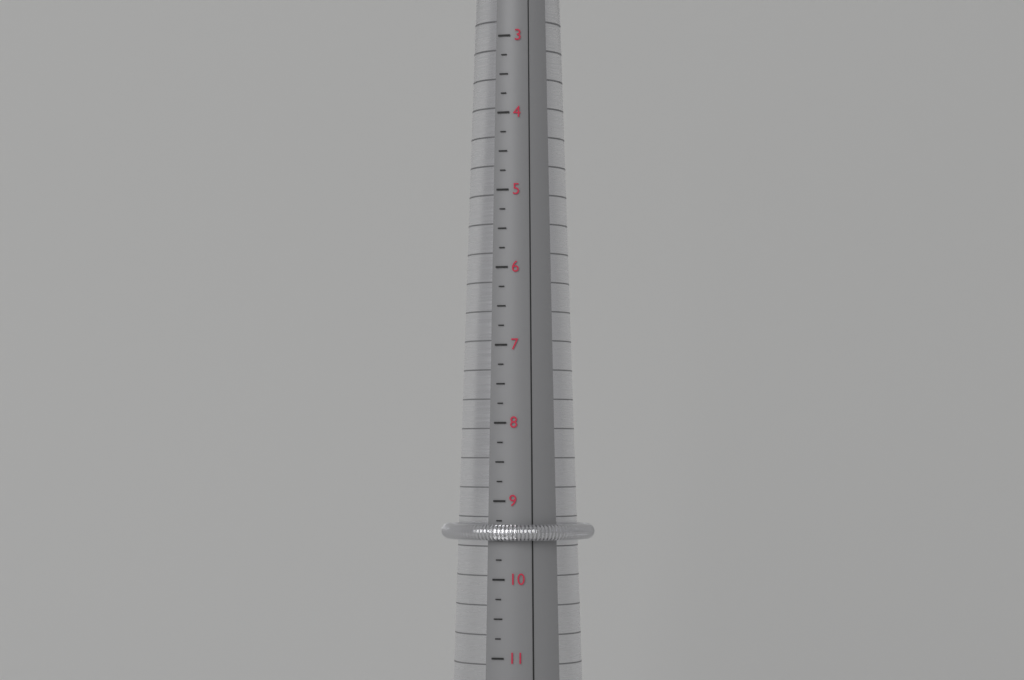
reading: 9.50 (no unit)
